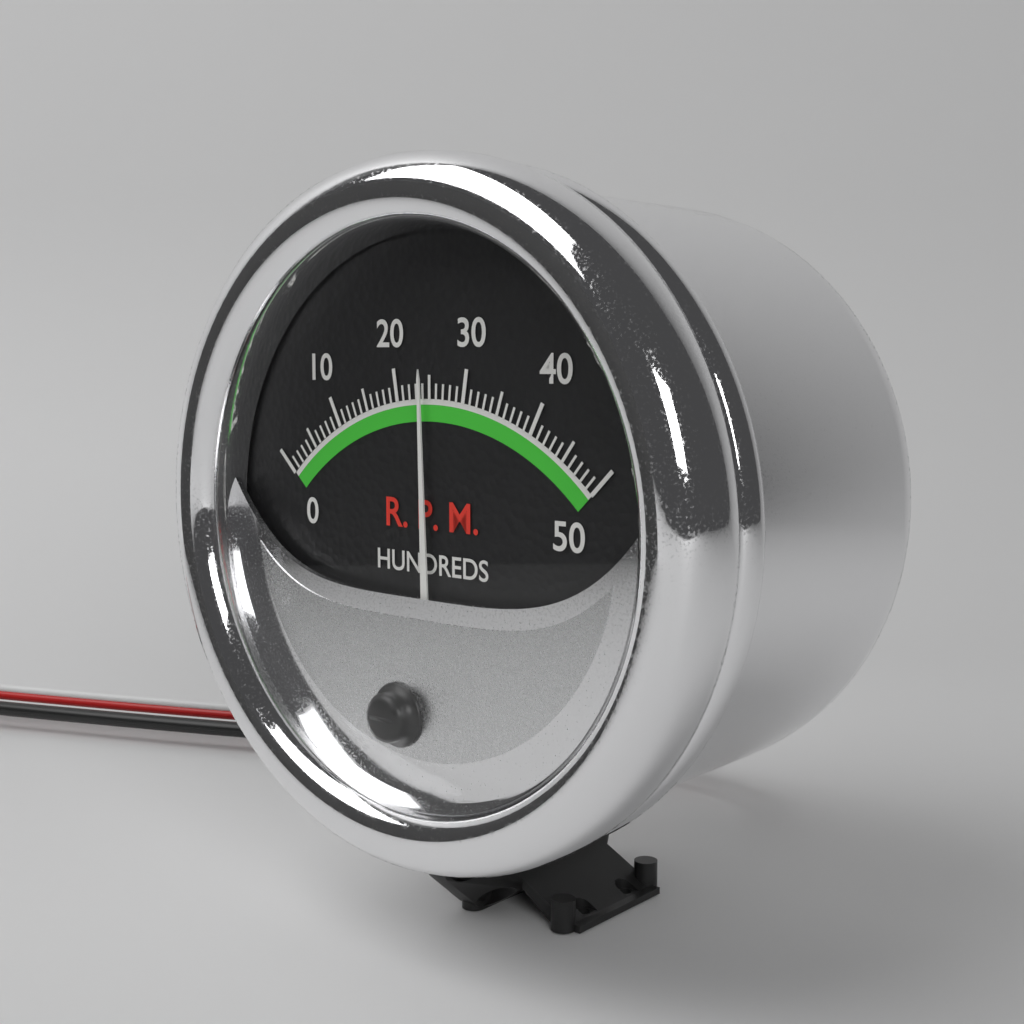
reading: 24 RPM x100
